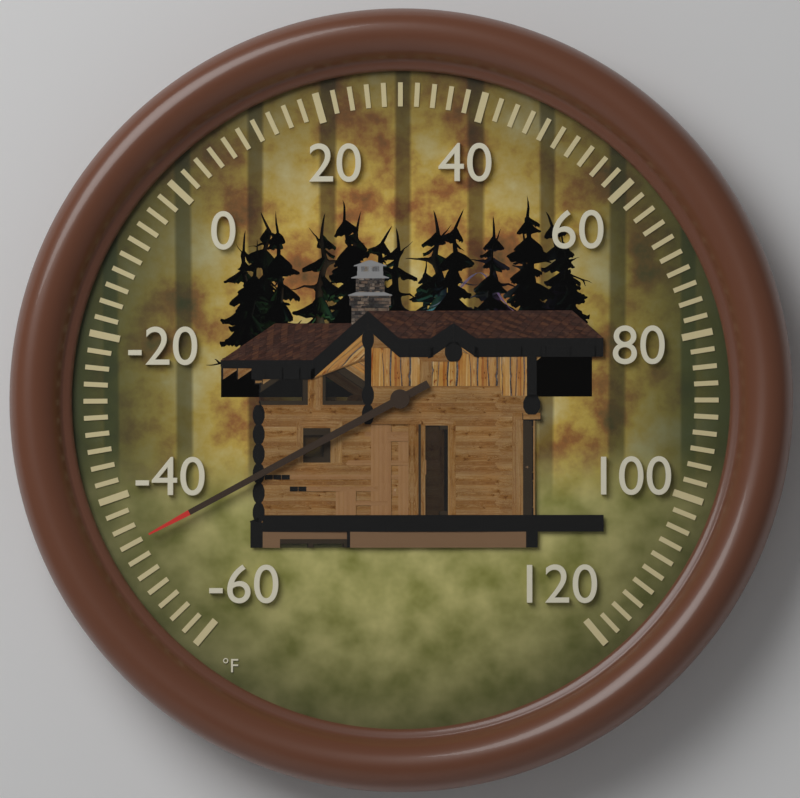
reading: -46 °F
